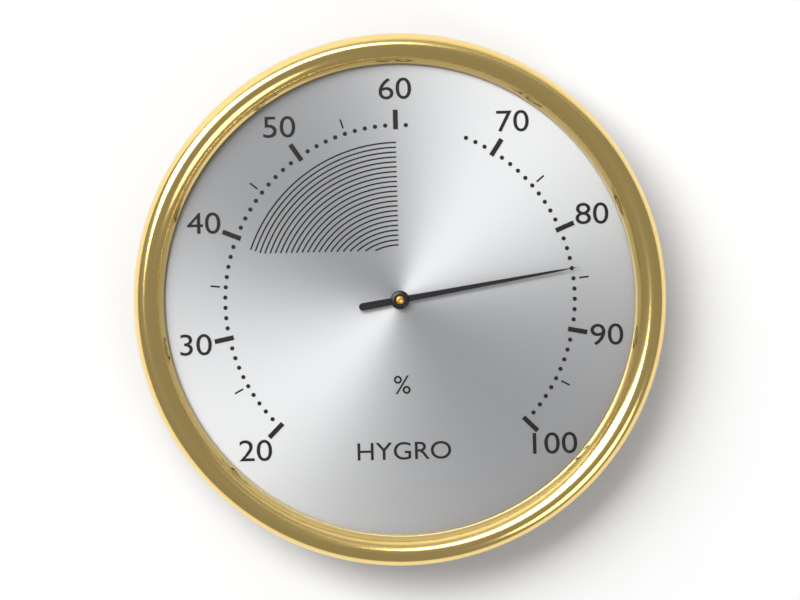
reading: 84 %
